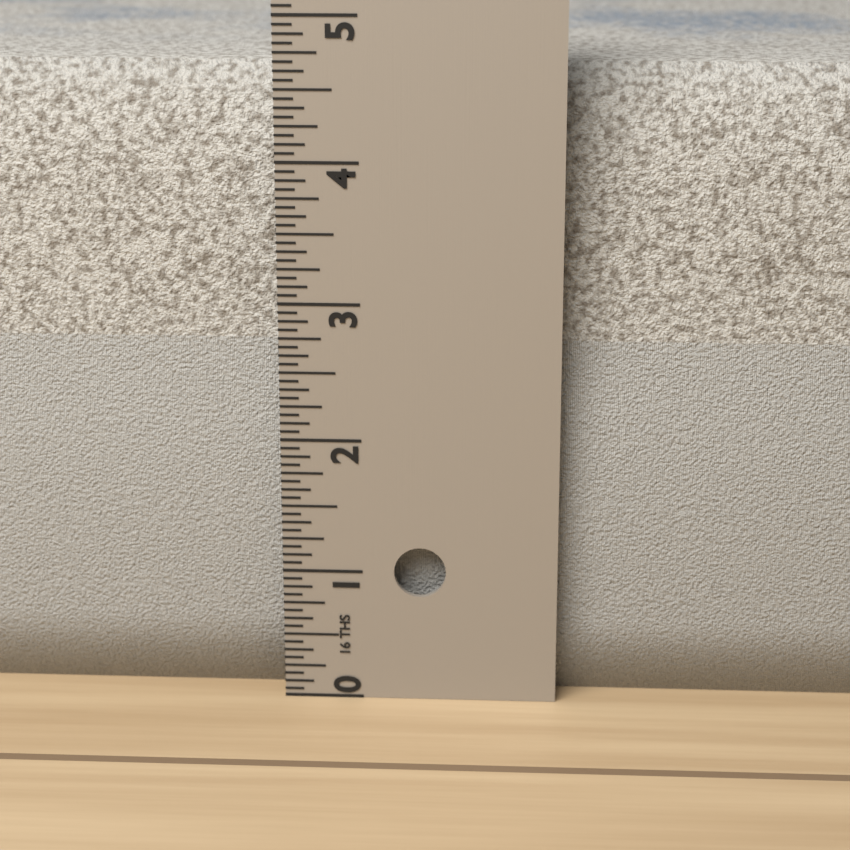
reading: 4.6250 in
